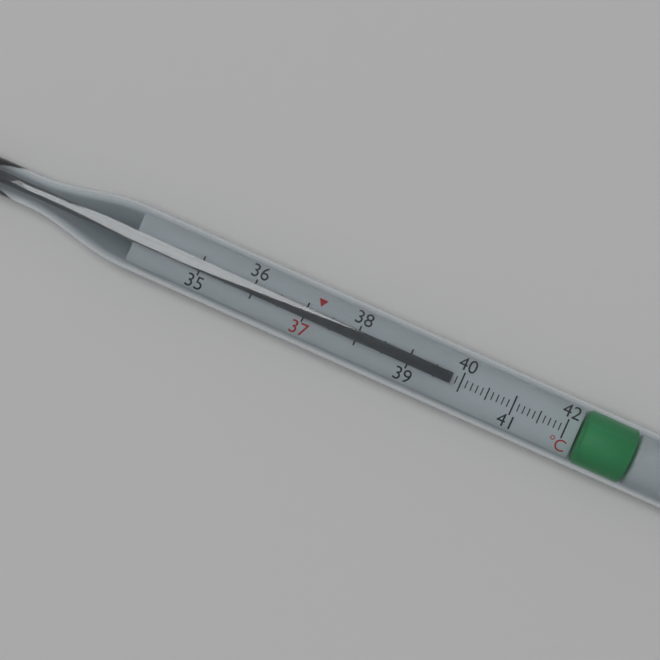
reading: 39.8 °C
